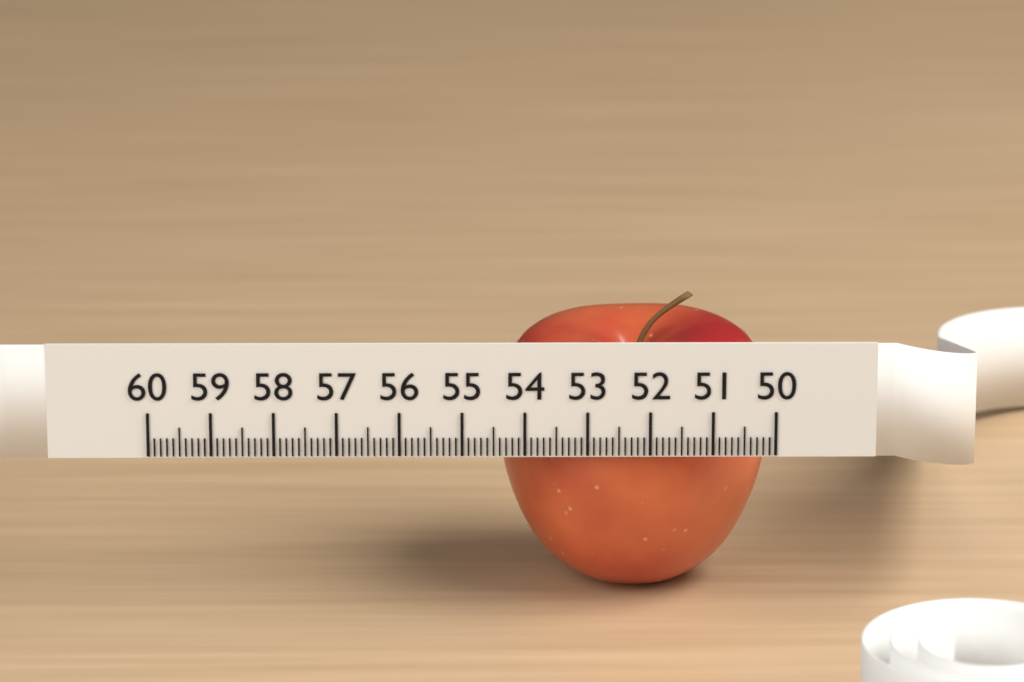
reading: 54.4 (no unit)
